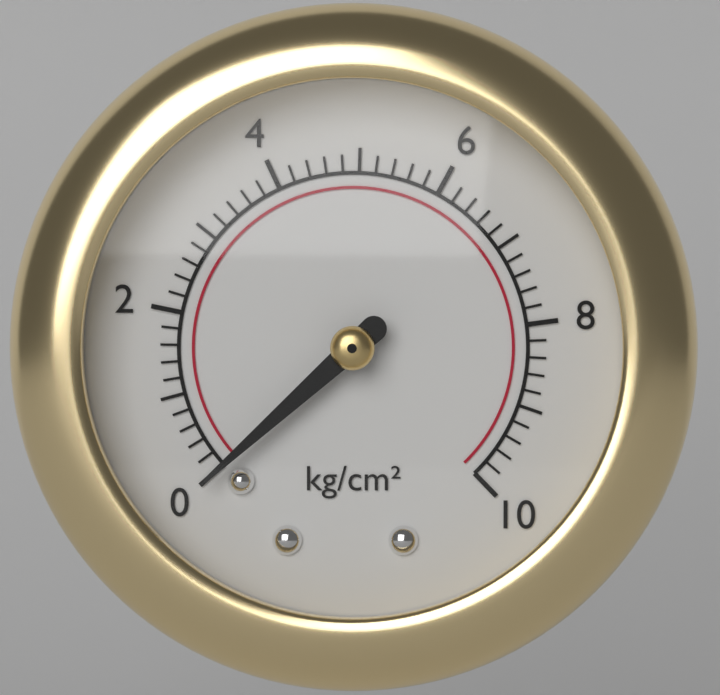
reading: 0.0 kg/cm²
